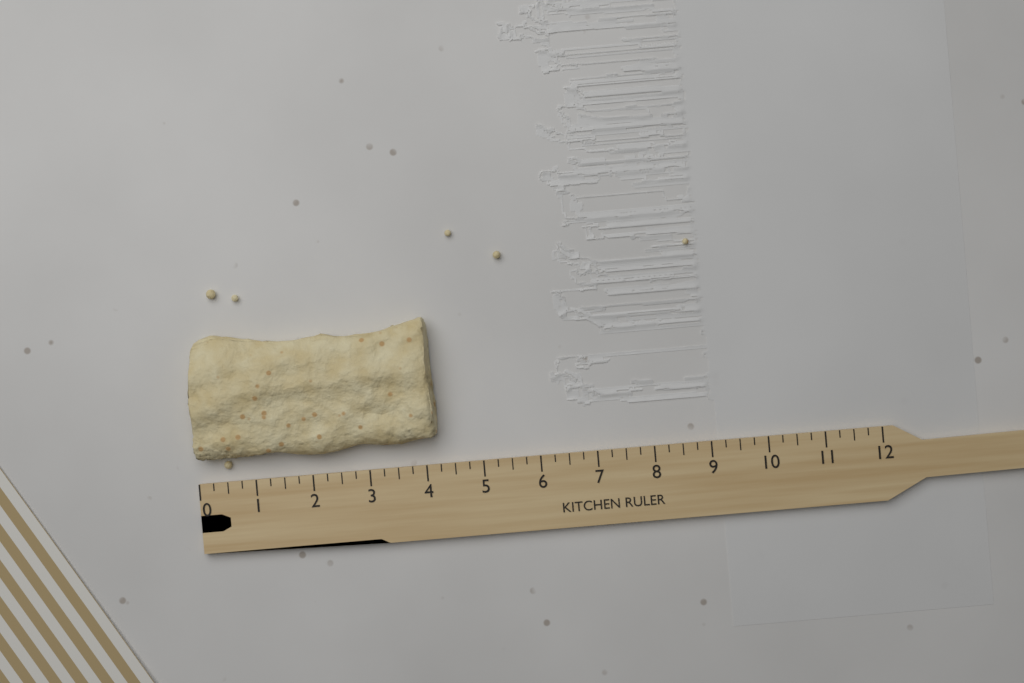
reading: 4.25 (no unit)
